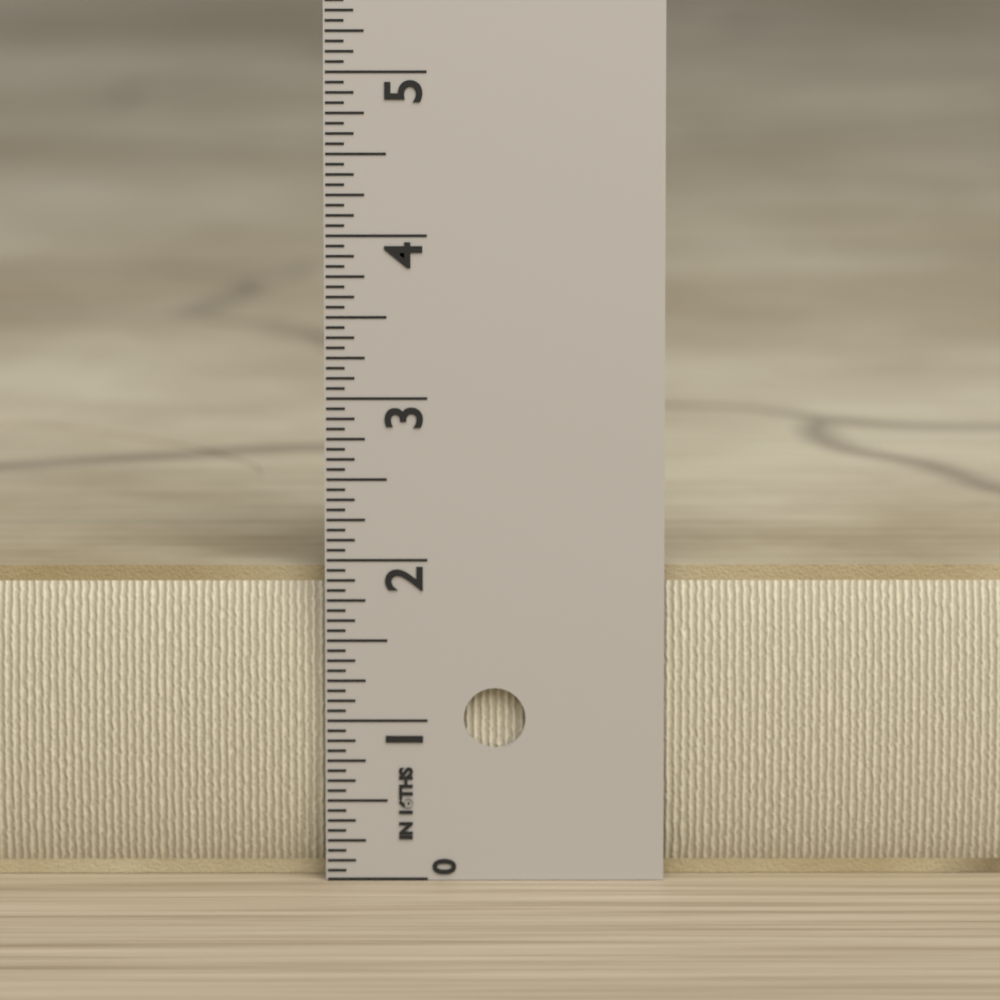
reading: 1.9375 in
